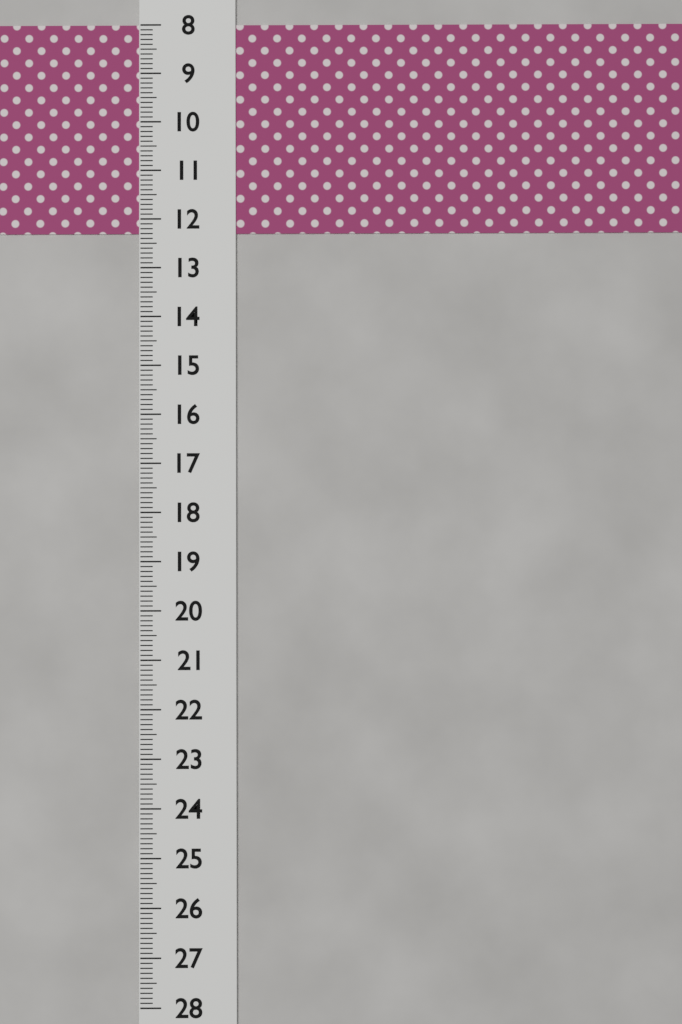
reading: 12.3 (no unit)
